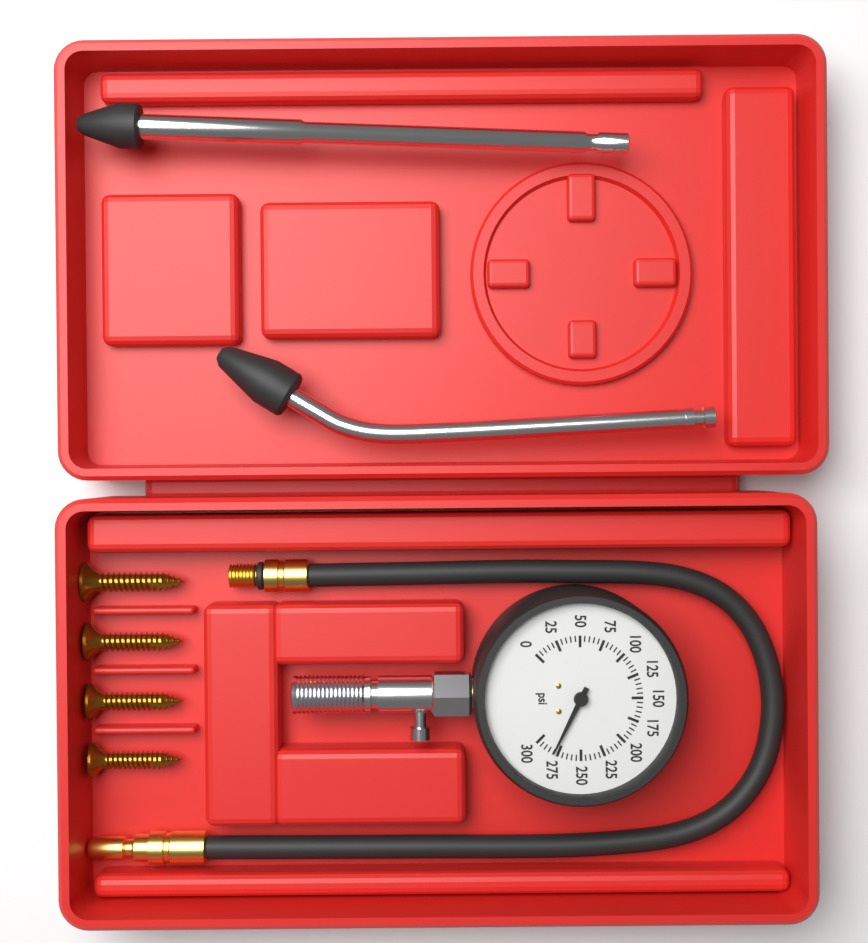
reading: 280 psi
